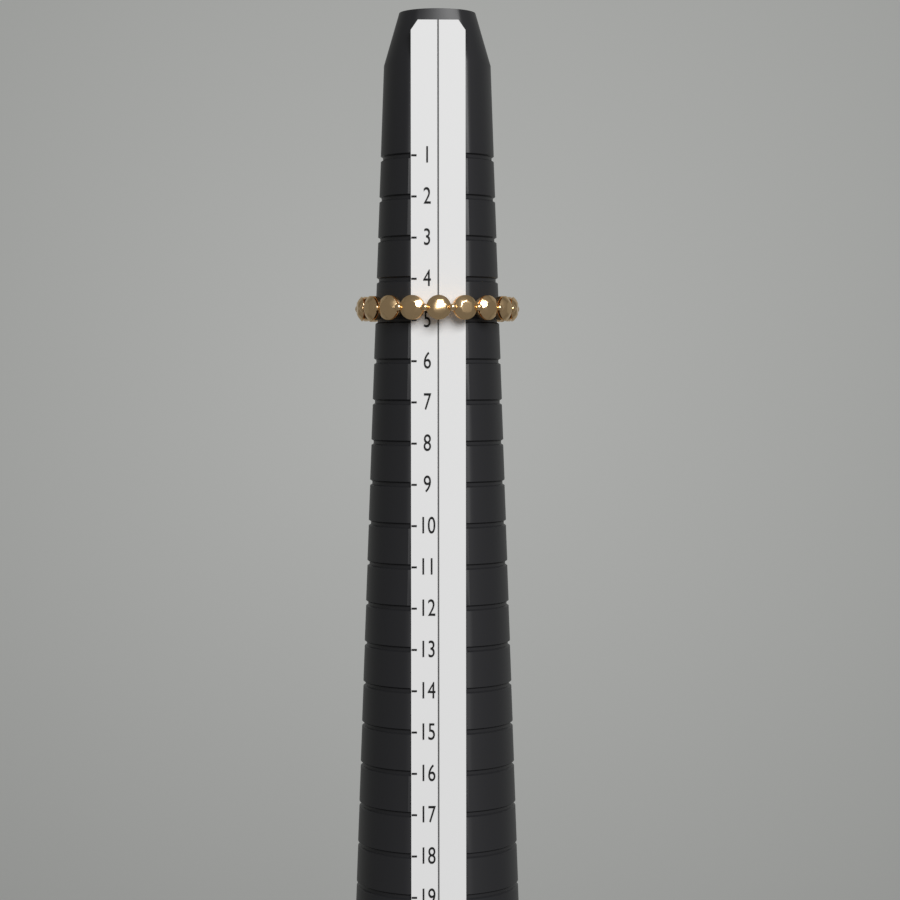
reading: 5 (no unit)
